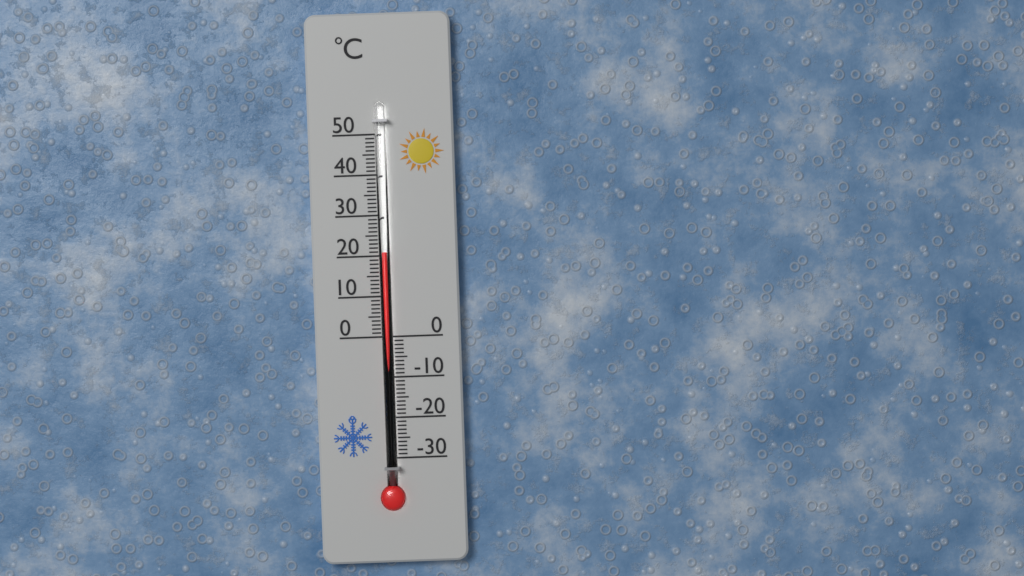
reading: 21 °C
